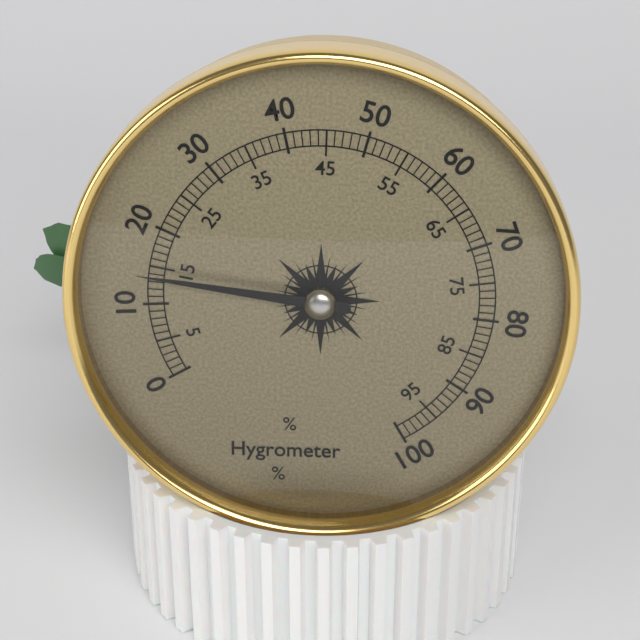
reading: 14 %
